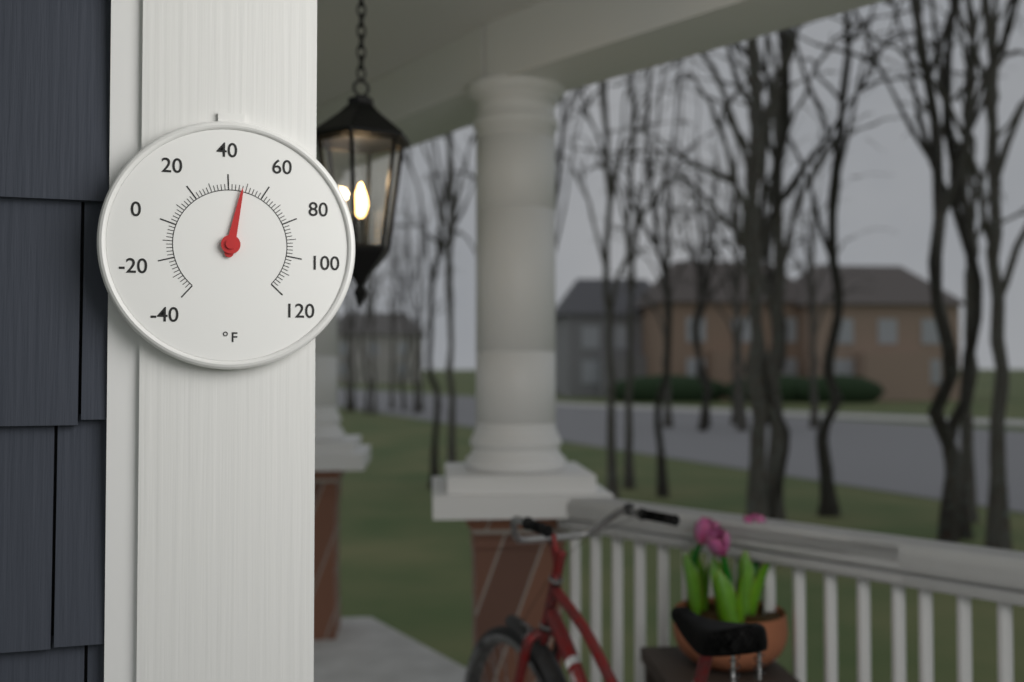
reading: 48 °F
